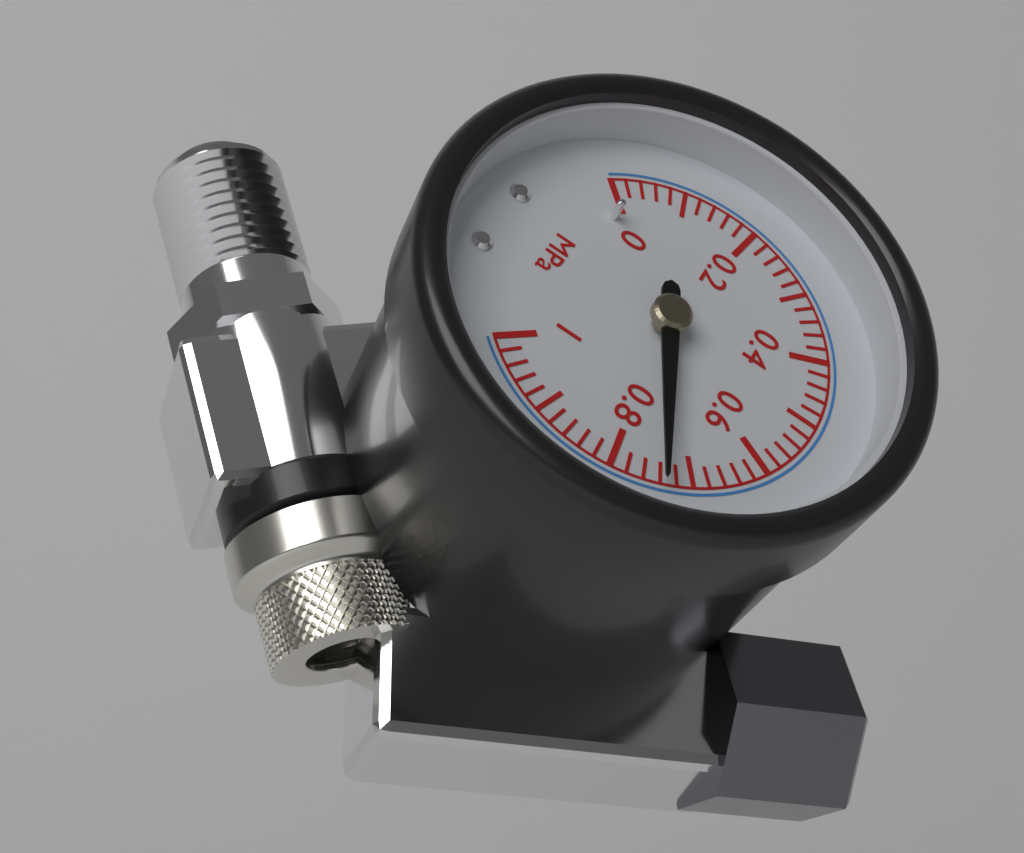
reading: 0.74 MPa
